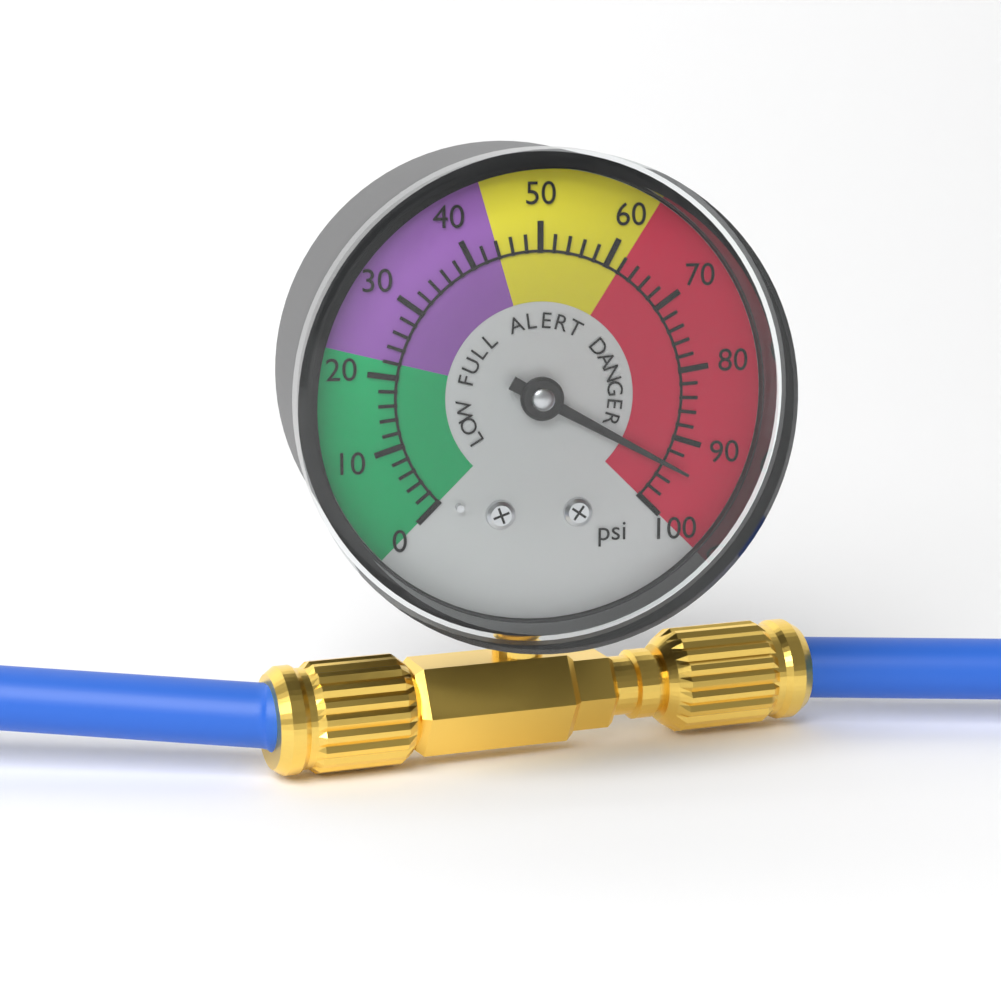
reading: 94 psi
